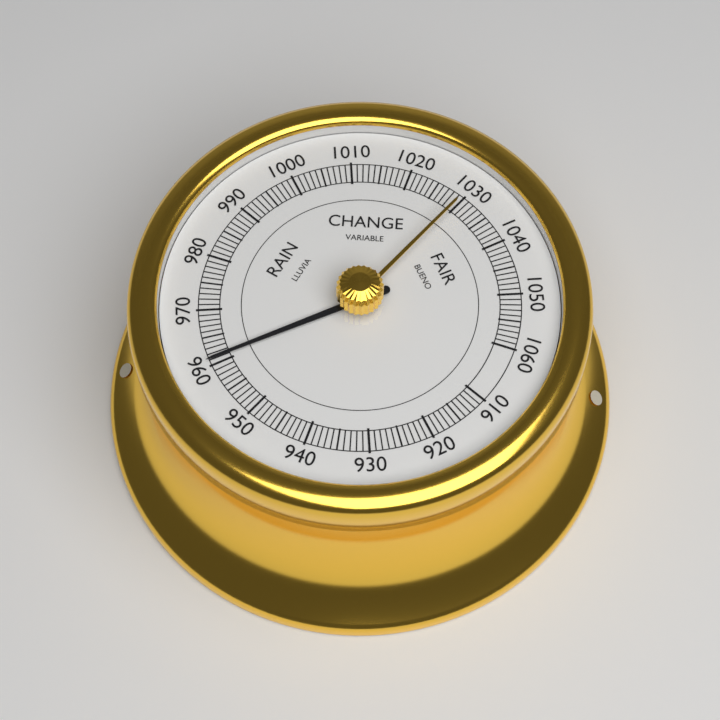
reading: 961 (no unit)
